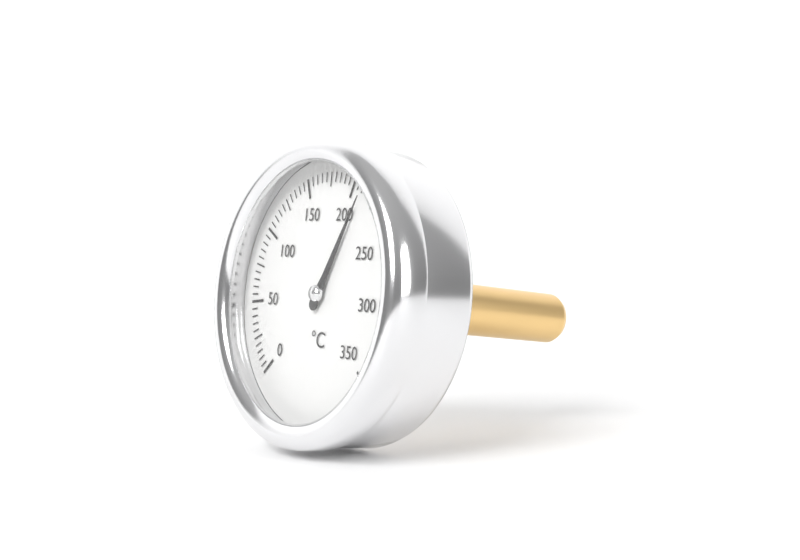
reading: 210 °C
